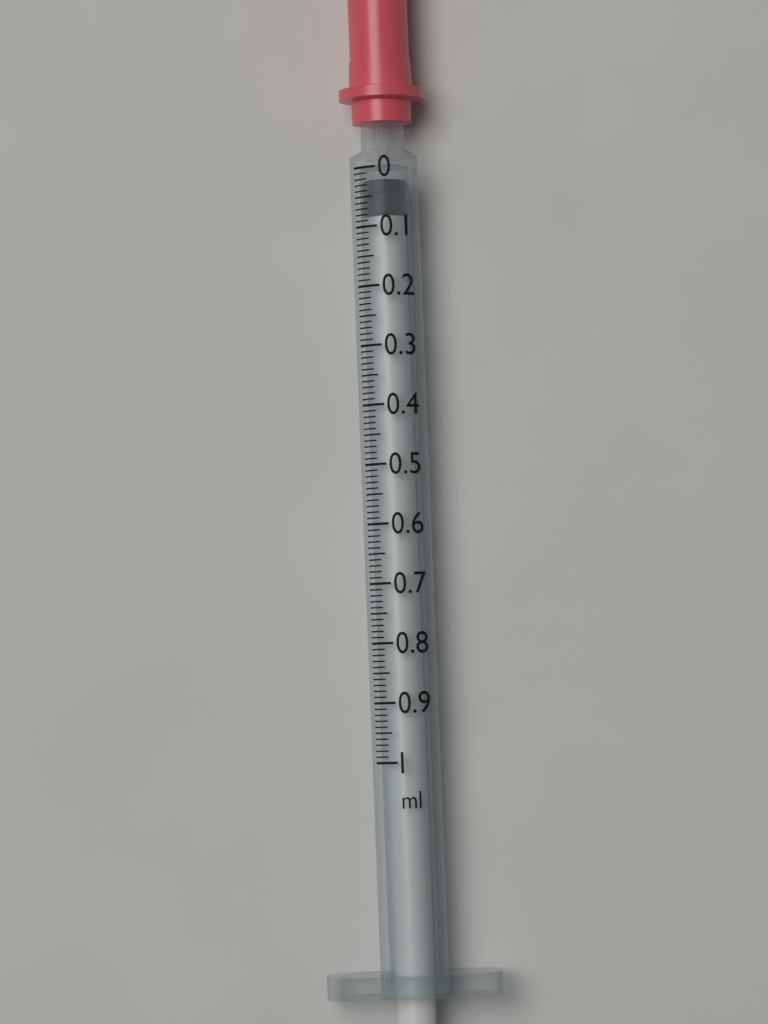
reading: 0.02 ml
